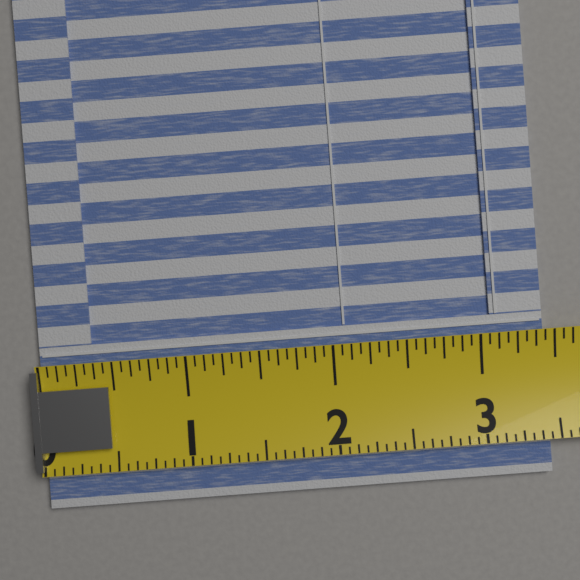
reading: 3.4375 (no unit)
